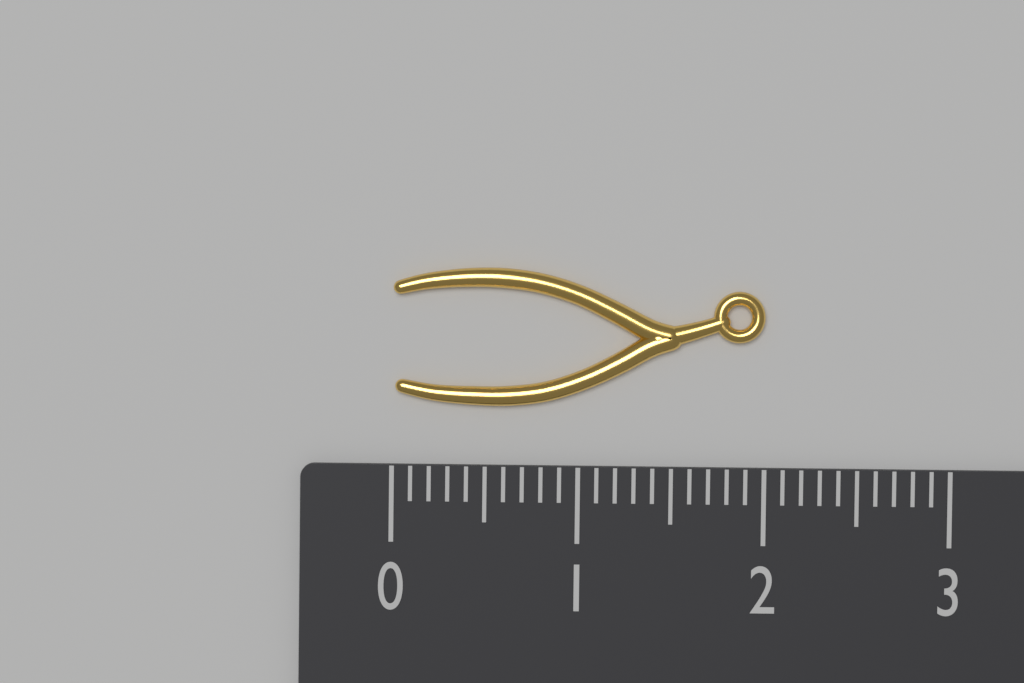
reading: 2.0 (no unit)
